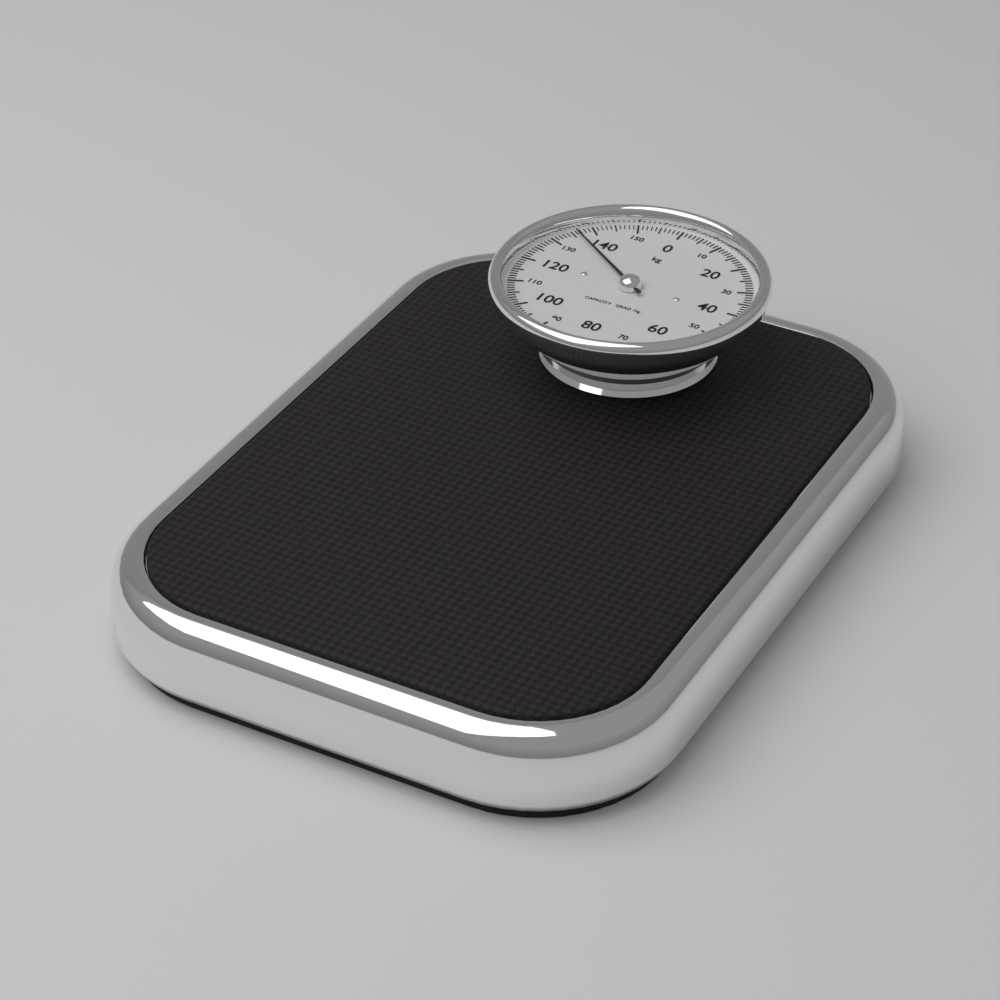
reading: 136 kg
